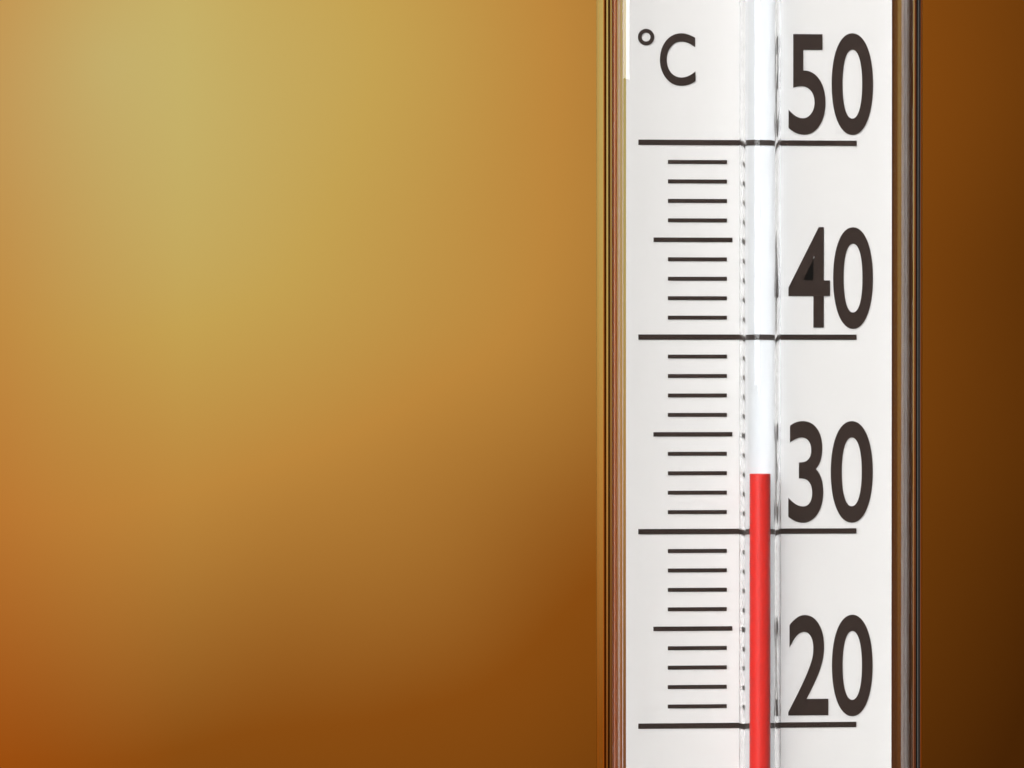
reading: 33 °C
